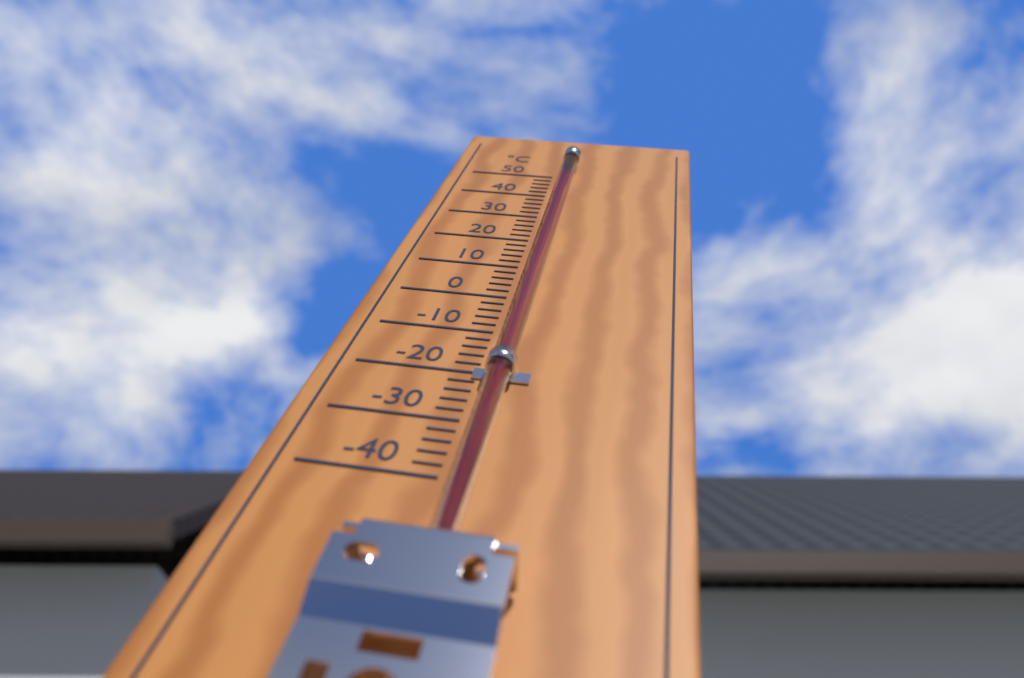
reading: 46 °C
